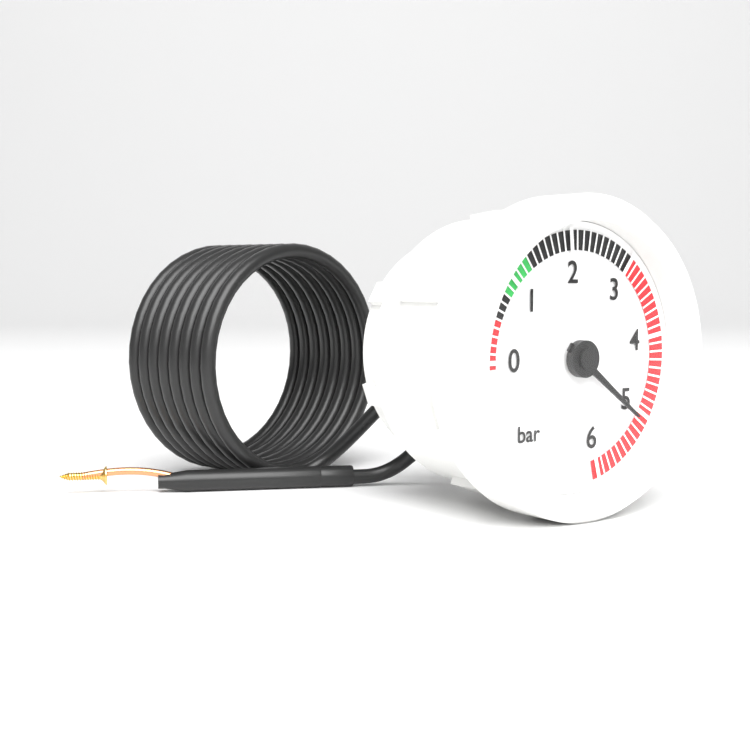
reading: 5.1 bar
